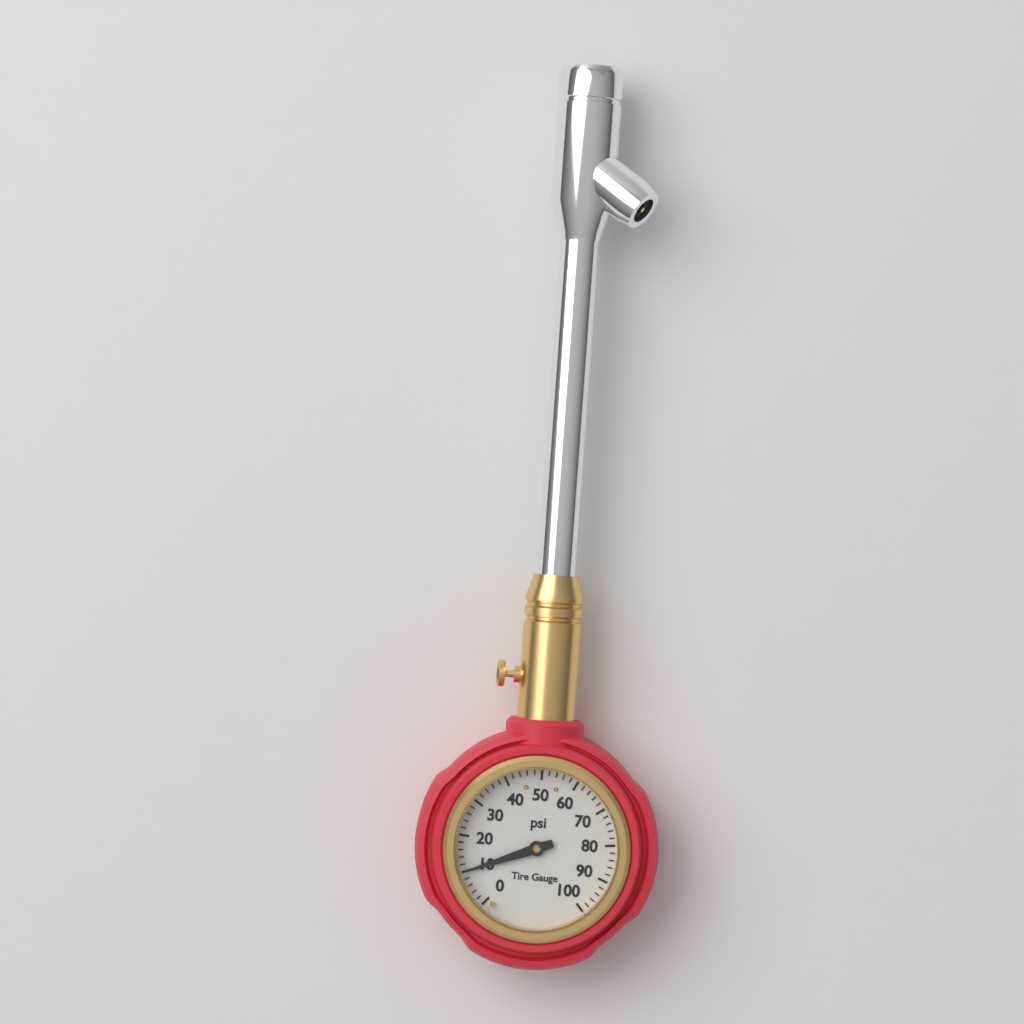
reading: 10 psi
